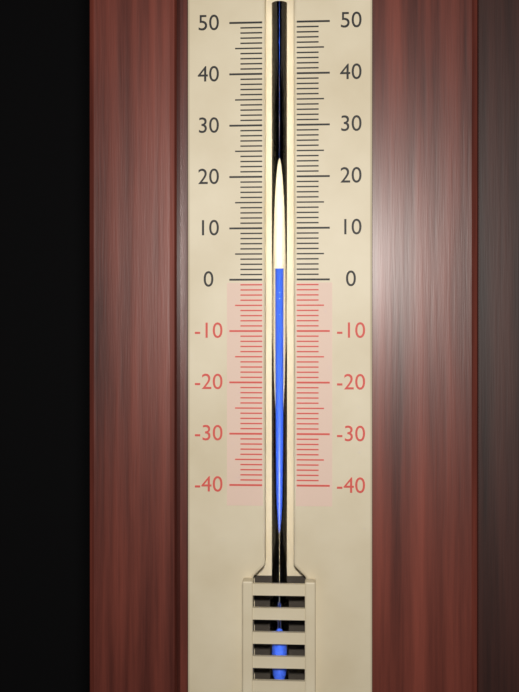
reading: 2 (no unit)
